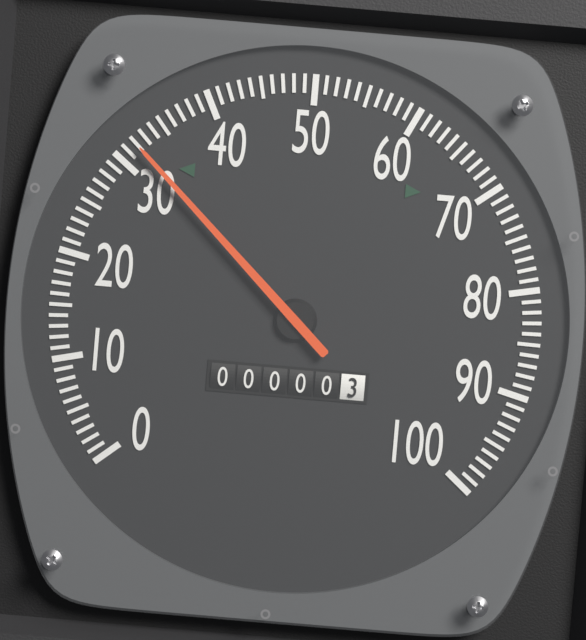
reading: 32 (no unit)
